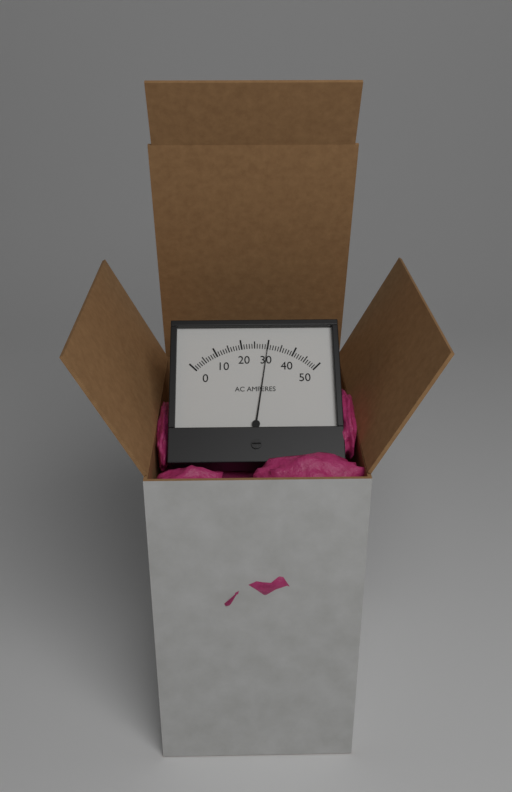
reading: 30 A
